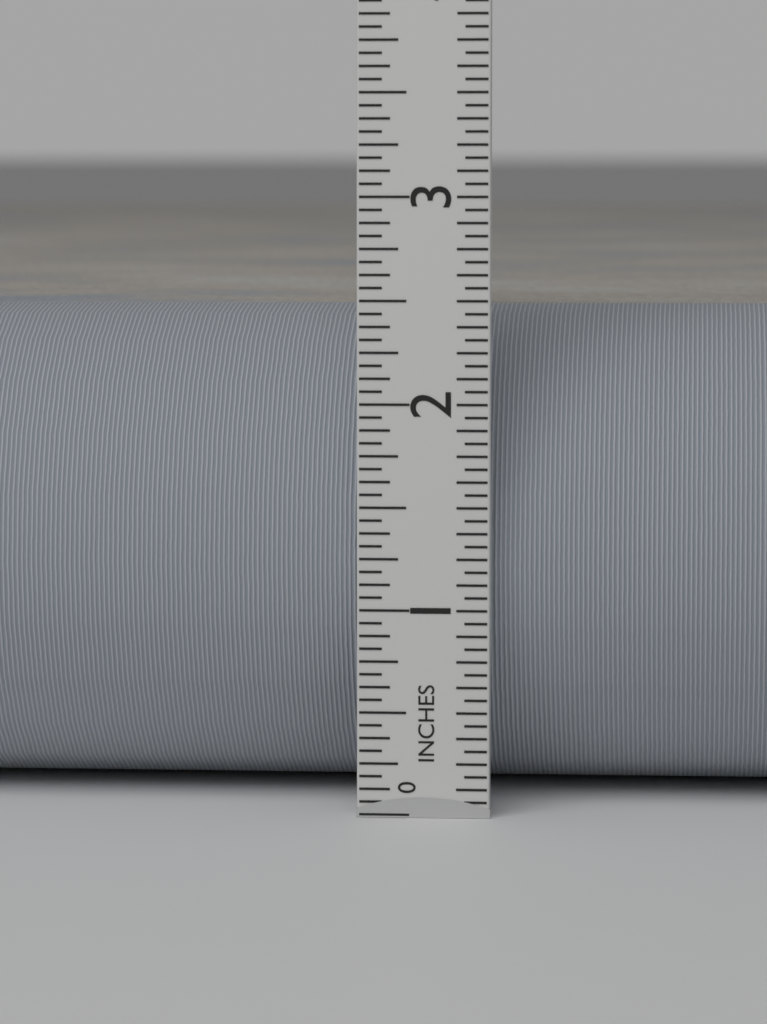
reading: 2.4375 in
